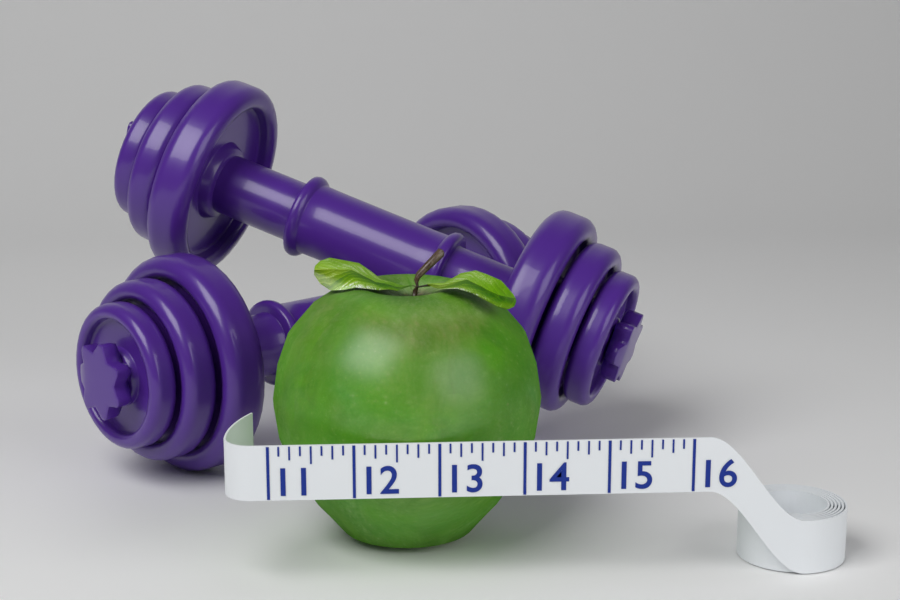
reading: 14.375 (no unit)
